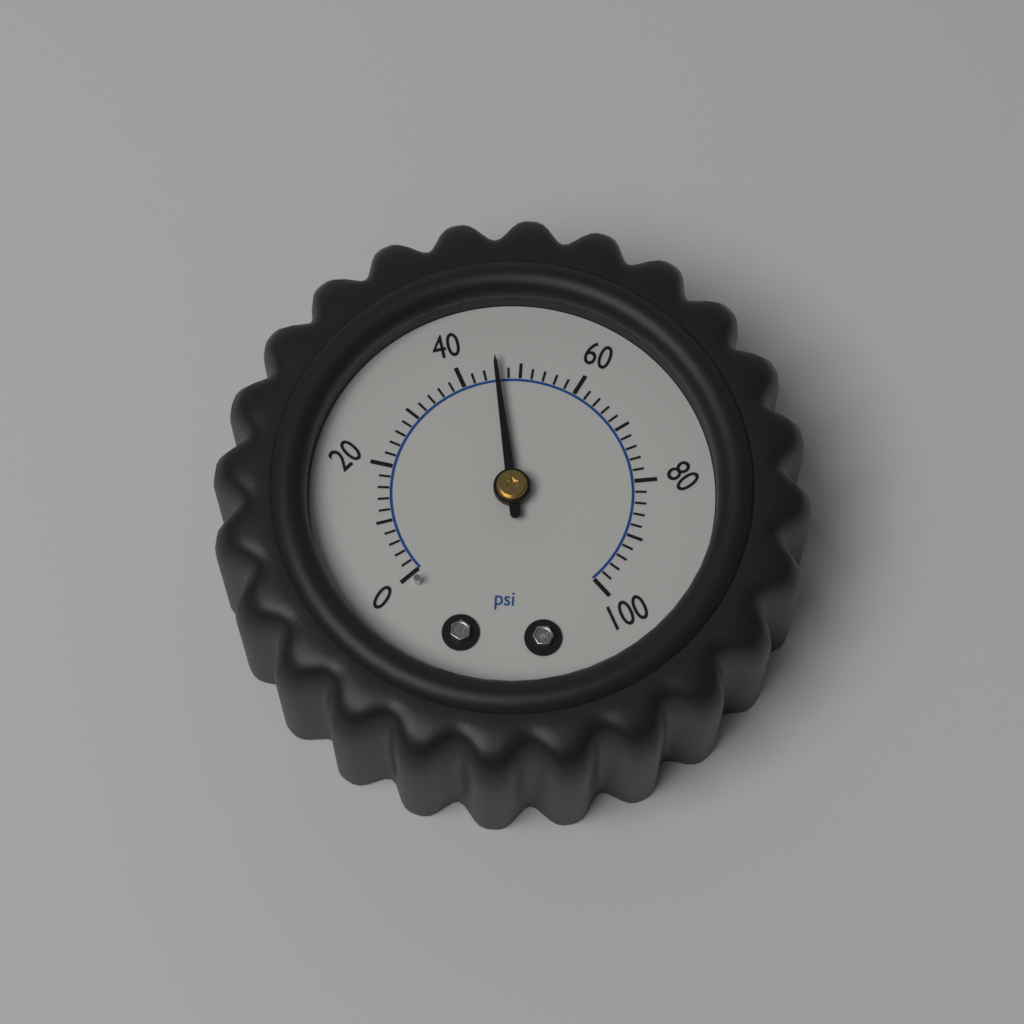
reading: 46 psi
